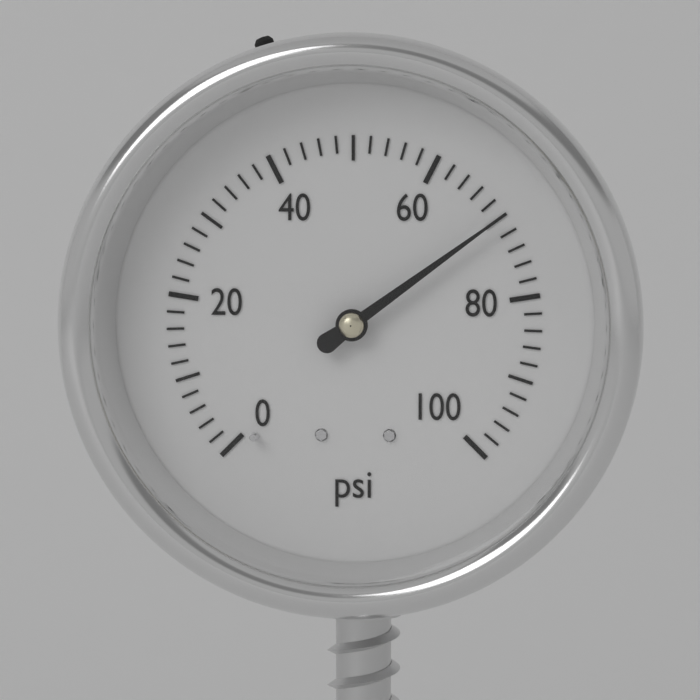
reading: 70 psi
